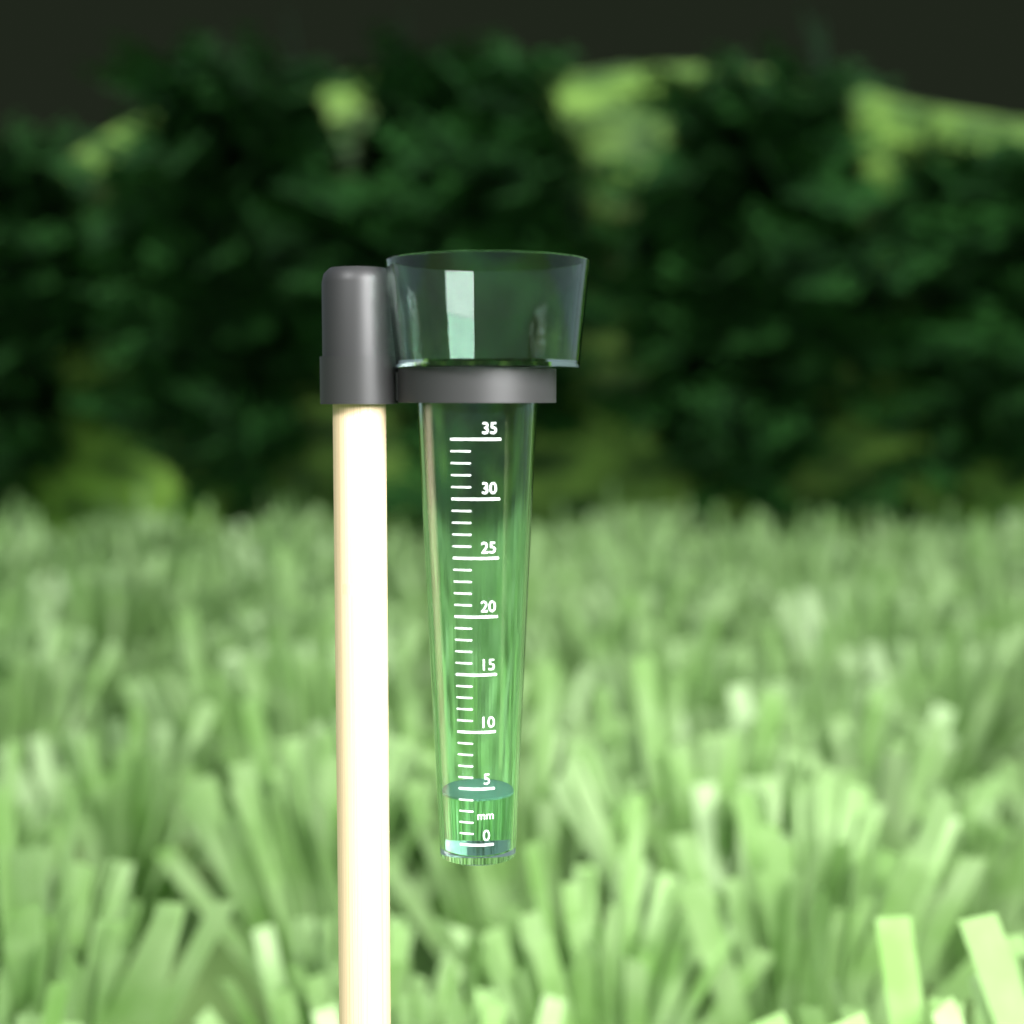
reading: 4 mm
